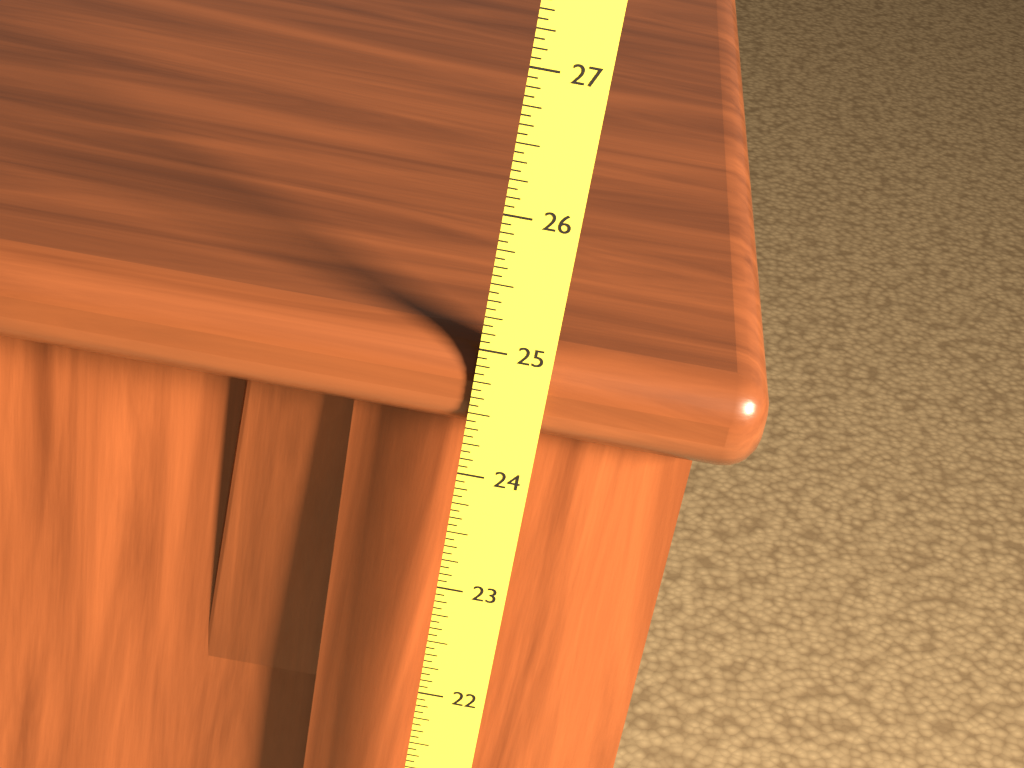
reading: 25.0000 (no unit)
